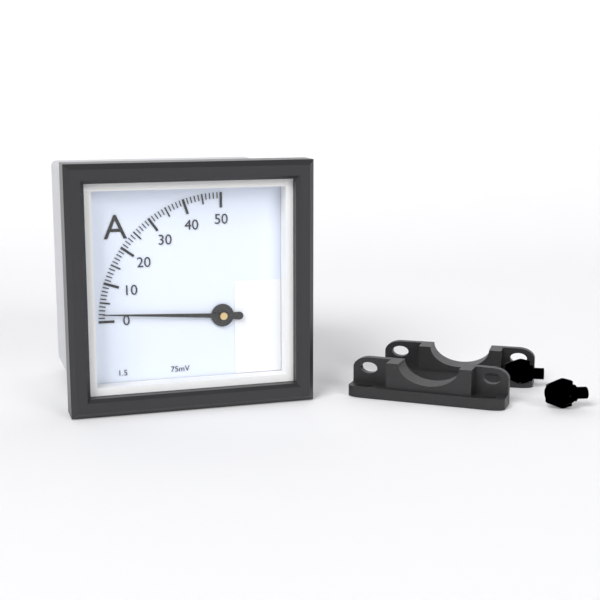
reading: 2 A
